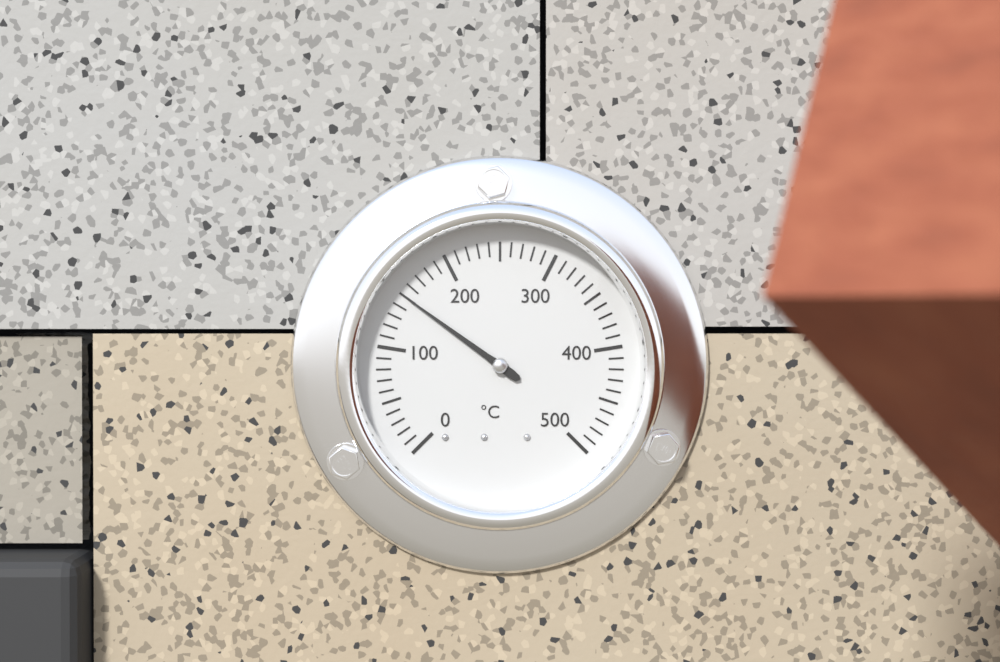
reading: 150 °C
